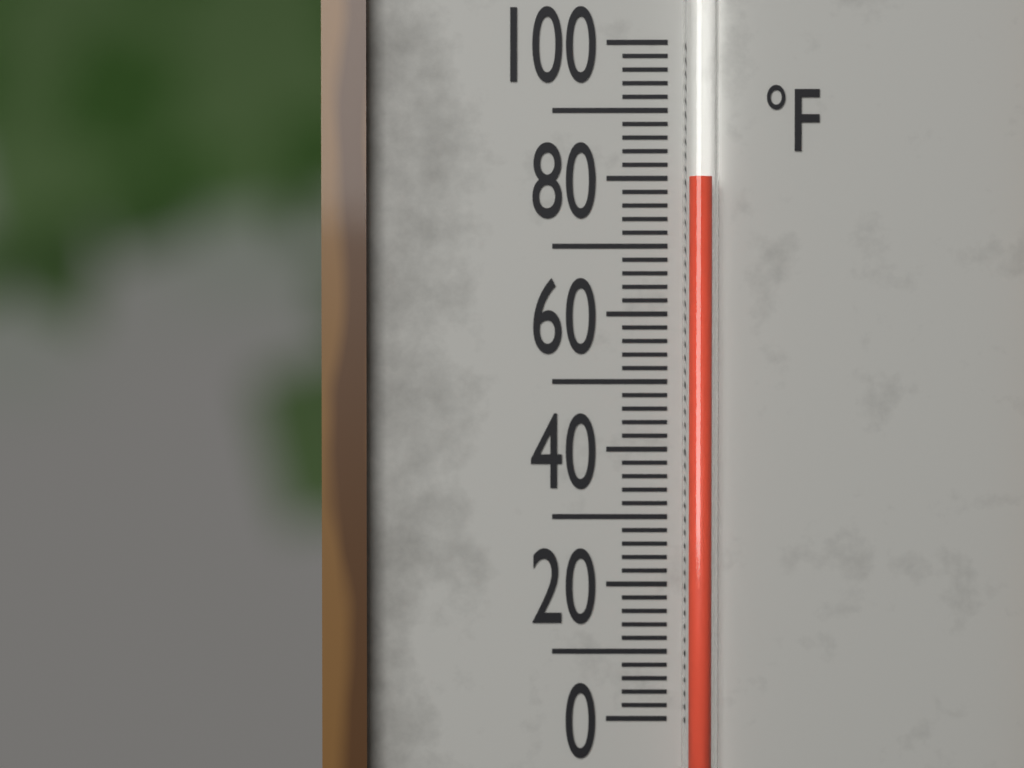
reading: 80 °F
